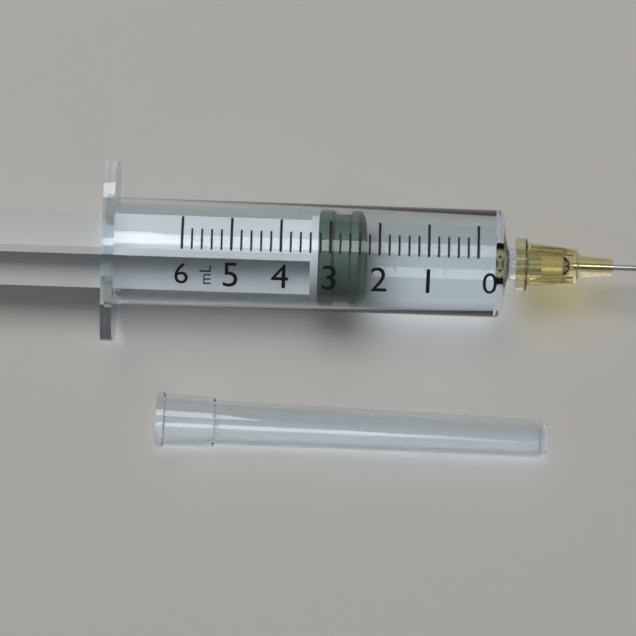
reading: 2.4 ml
